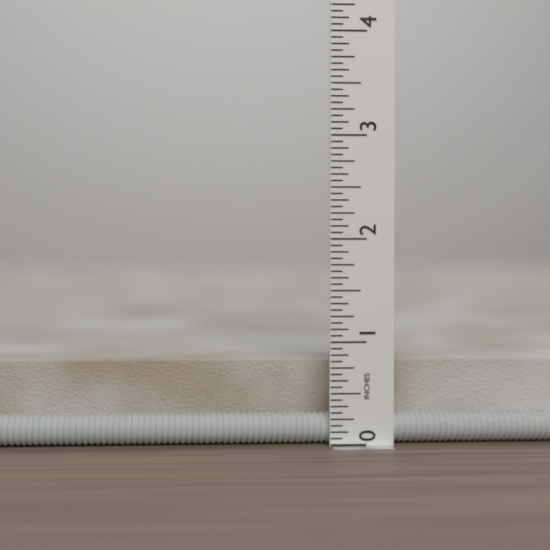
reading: 0.8750 in
